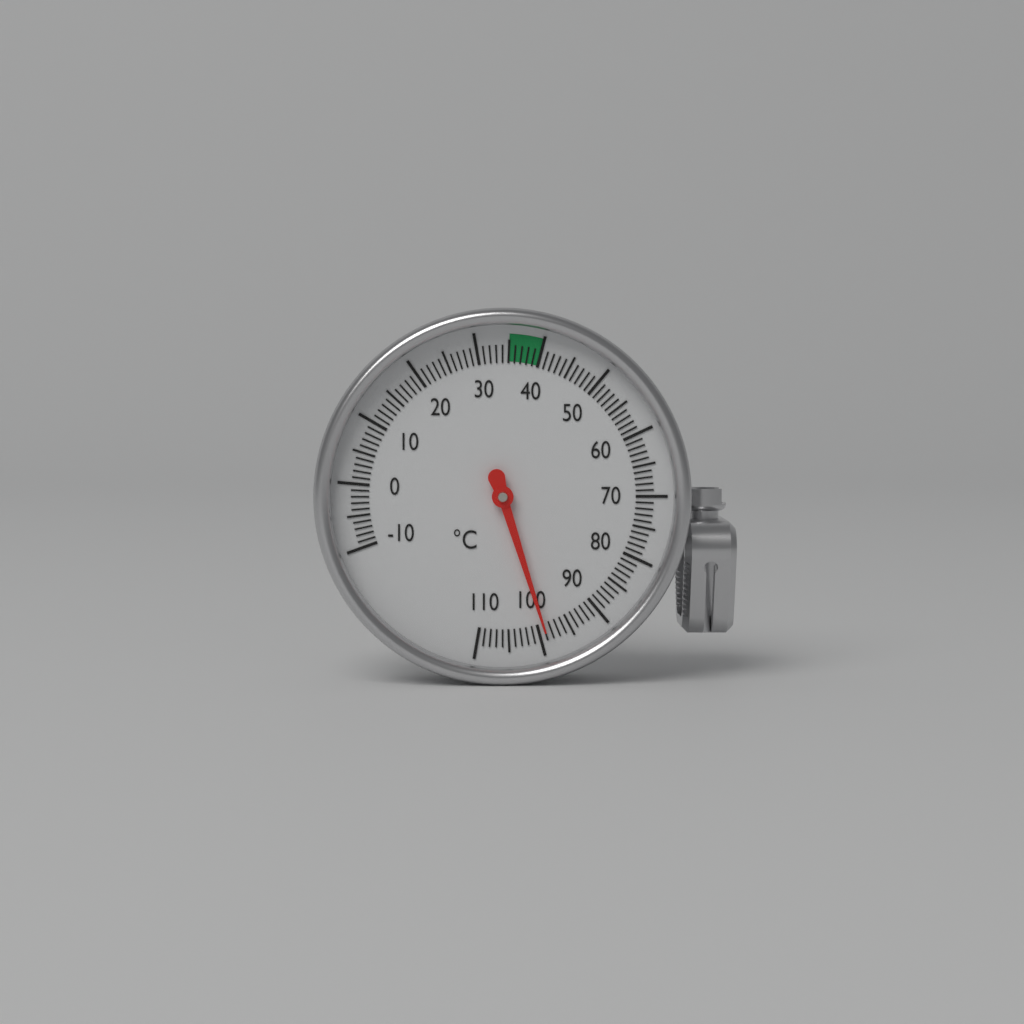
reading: 99 °C
